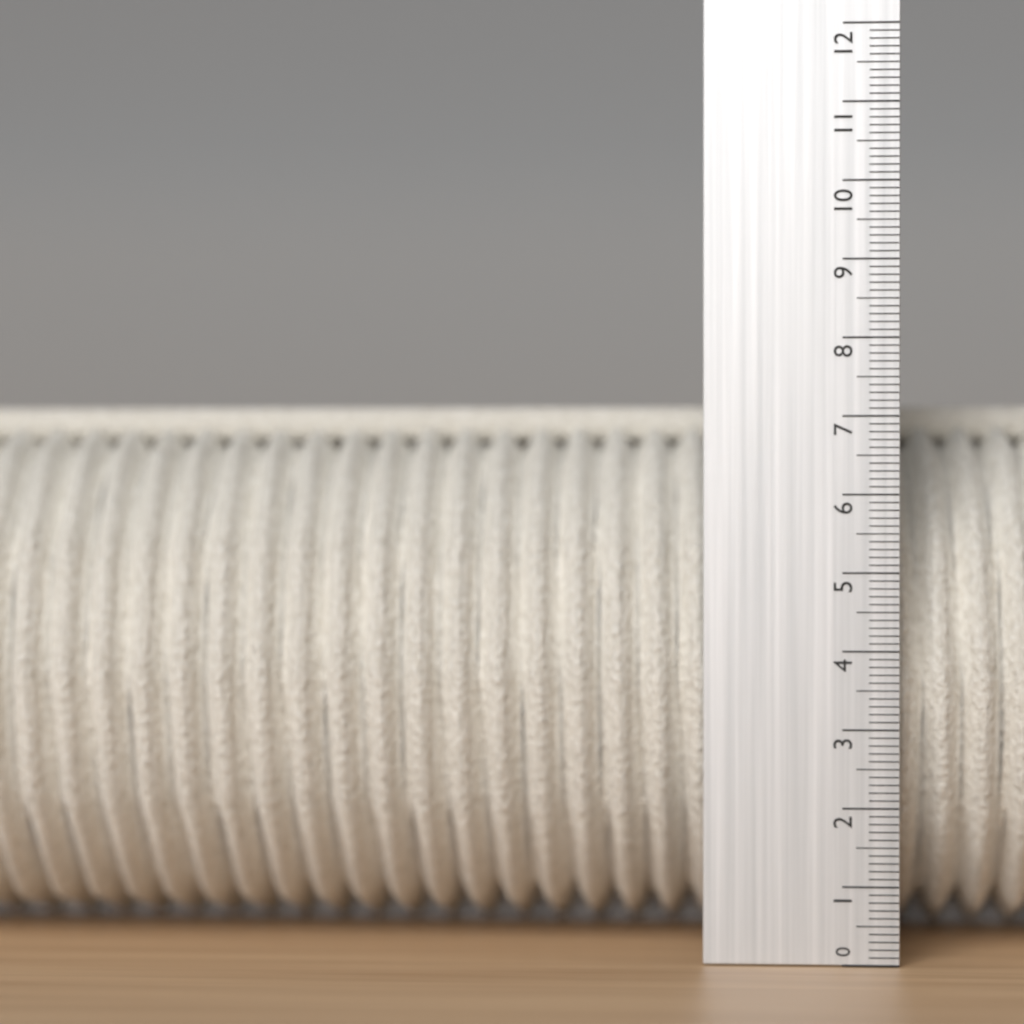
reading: 7.2 (no unit)
